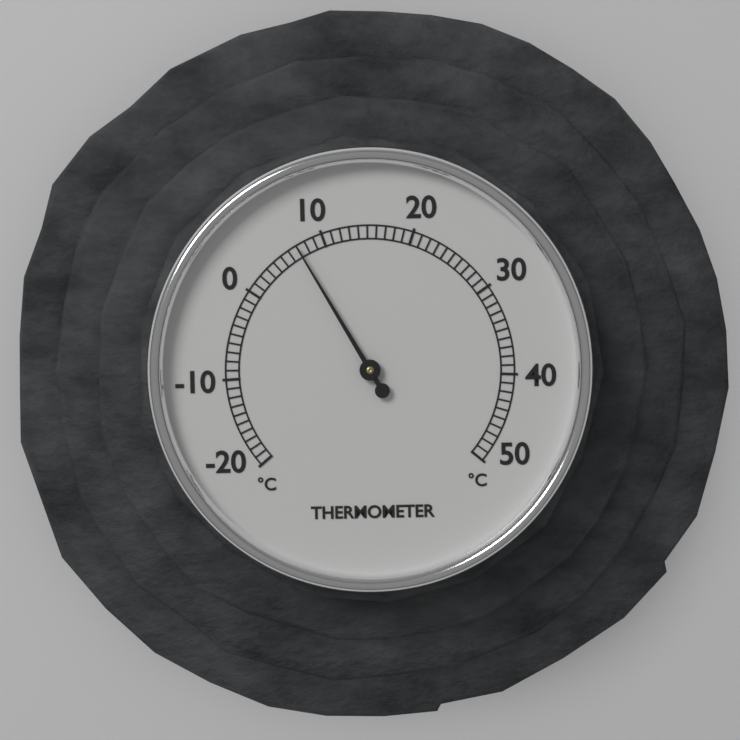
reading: 7 °C
